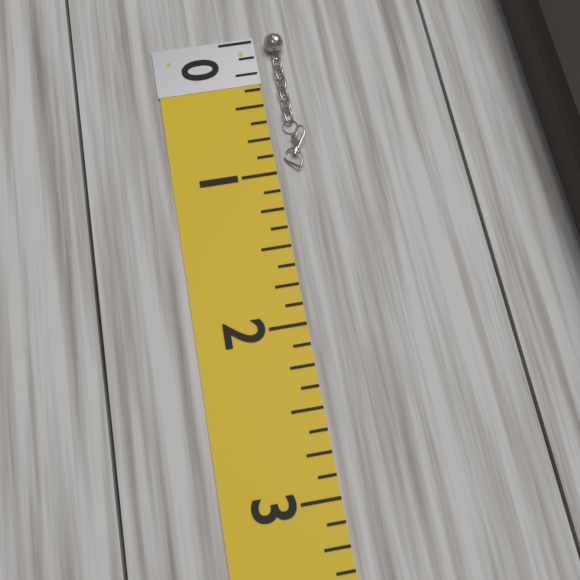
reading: 1.000 (no unit)
